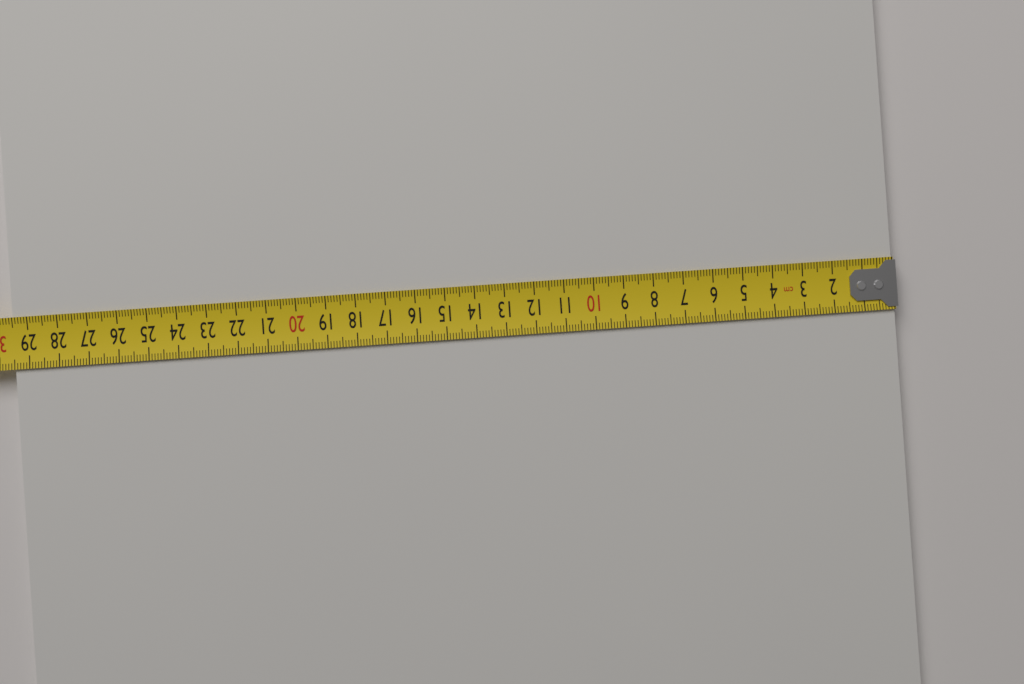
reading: 29.5 cm
